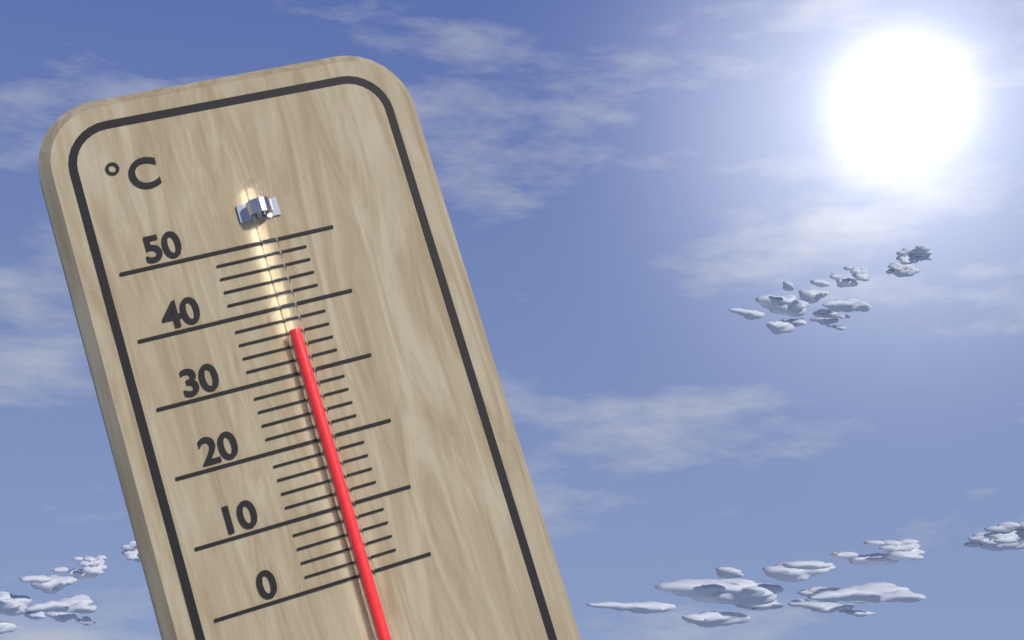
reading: 36 °C
